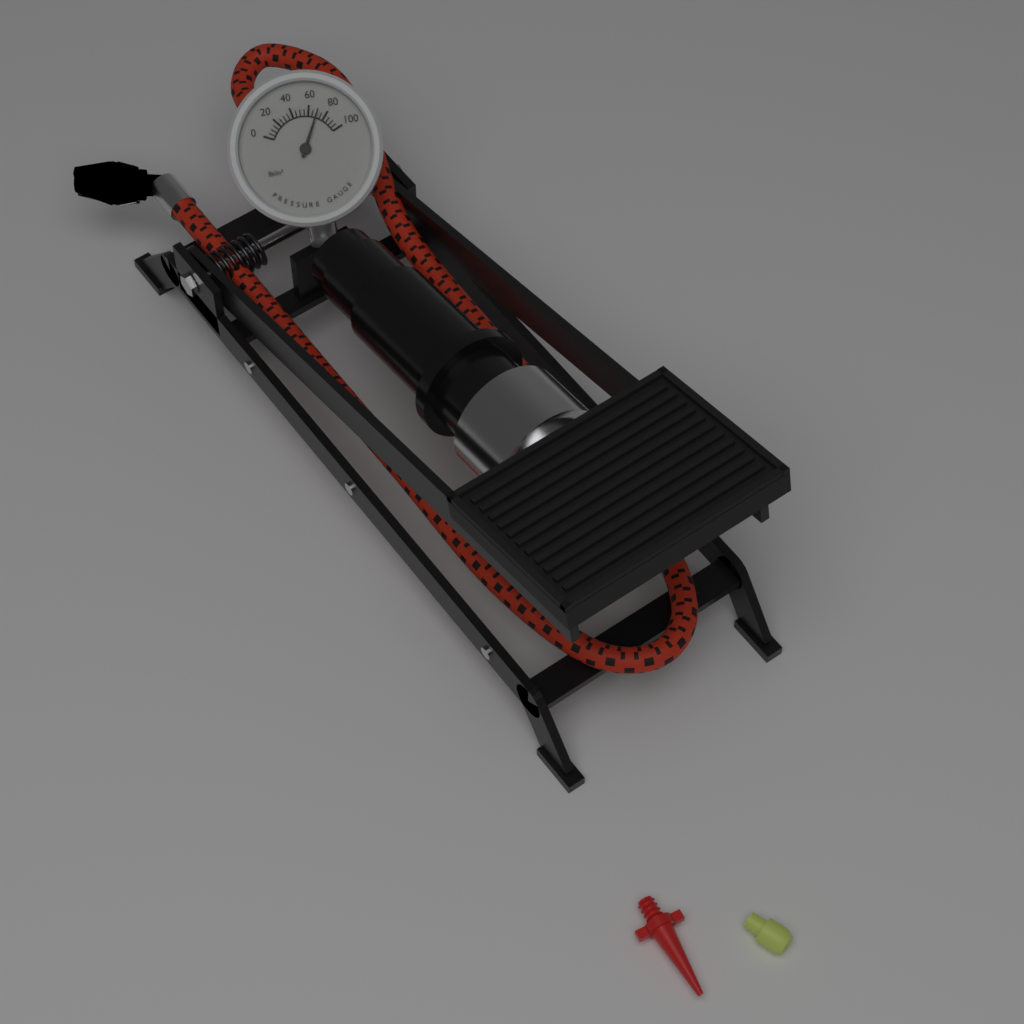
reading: 70 lb/in²
